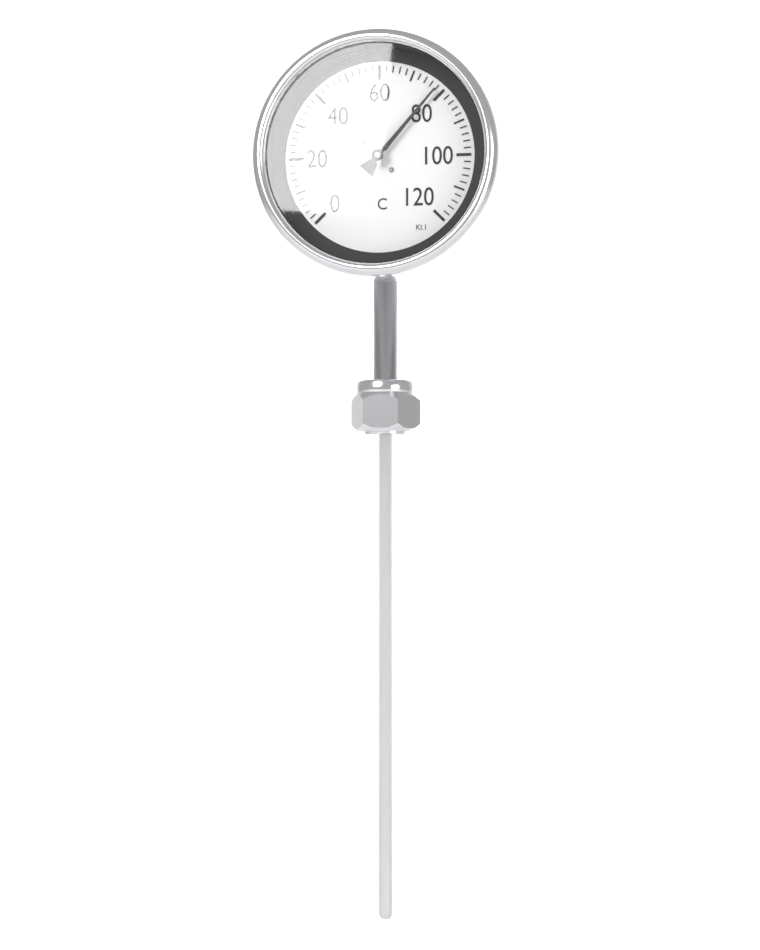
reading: 78 °C
